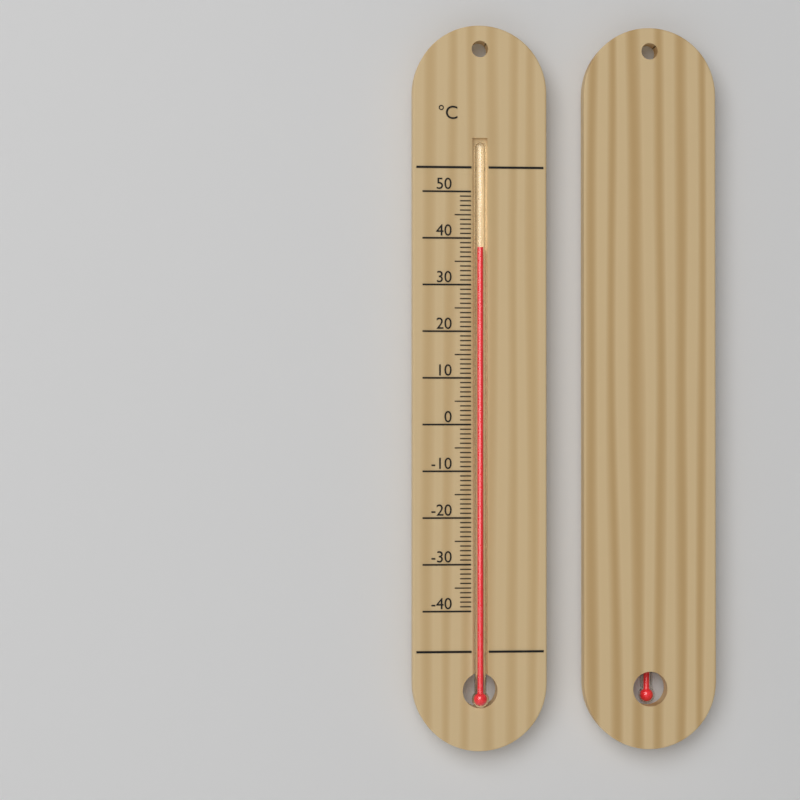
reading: 38 °C
